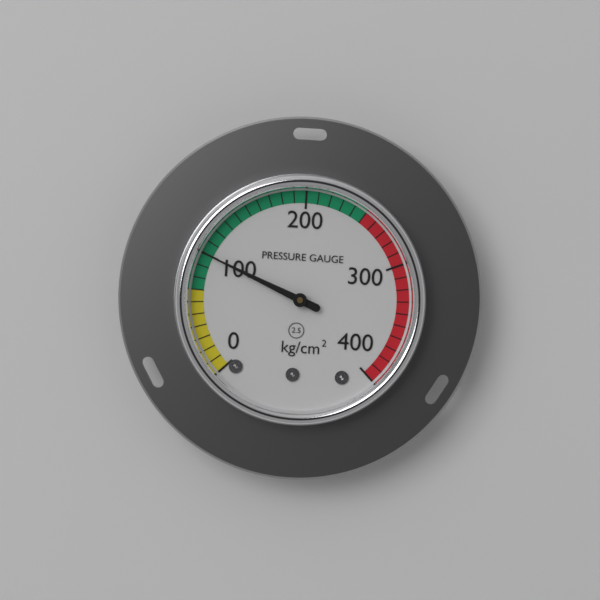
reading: 100 kg/cm²
